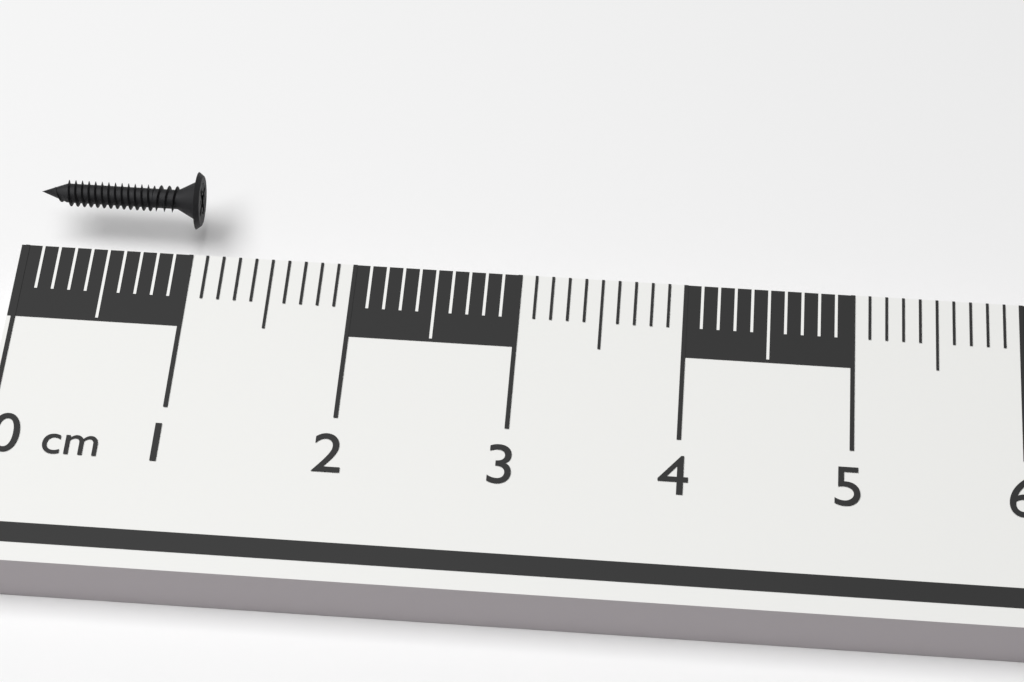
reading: 1.0 cm
